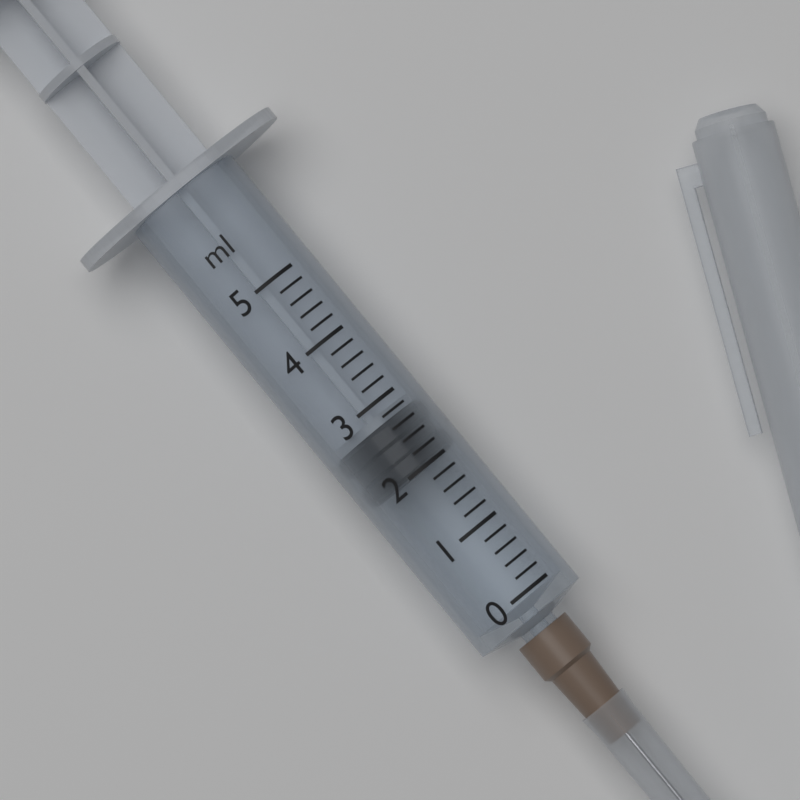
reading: 2.0 ml
